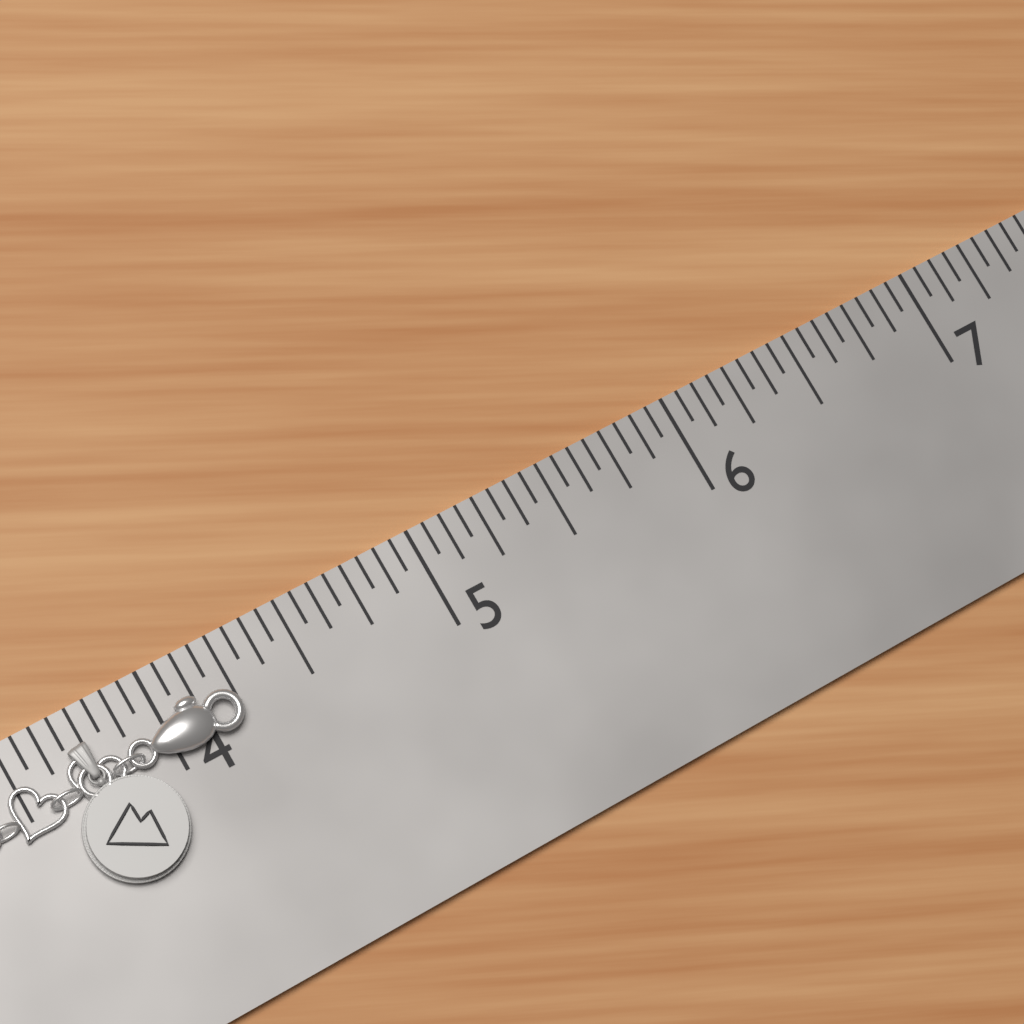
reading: 4.2500 in
